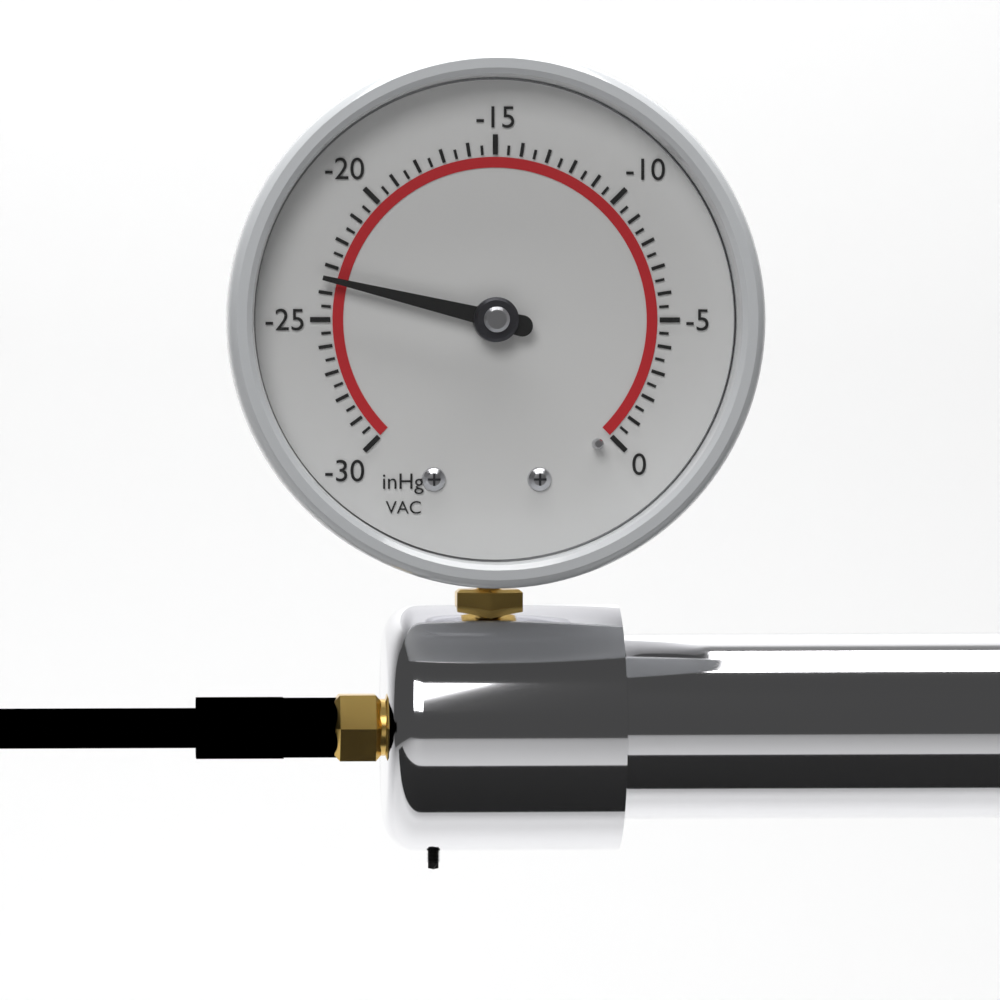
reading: -23.5 inHg
